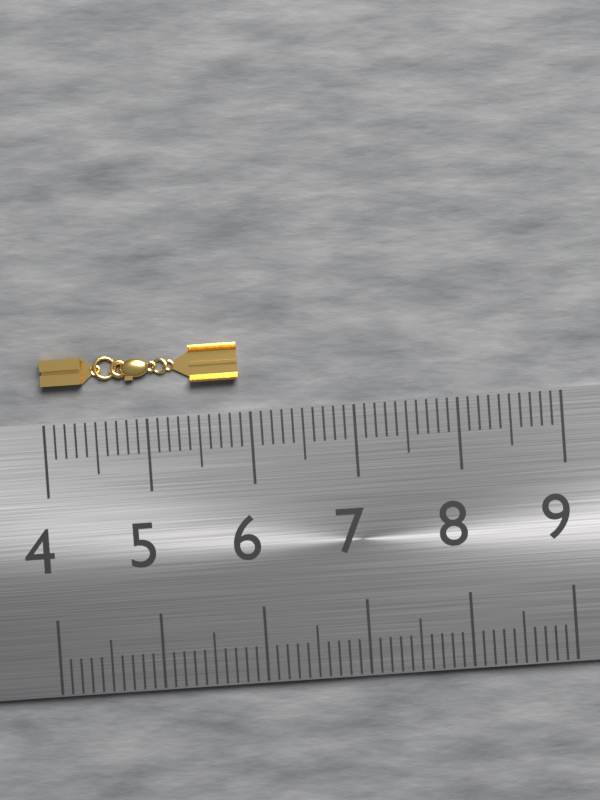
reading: 5.9 (no unit)
